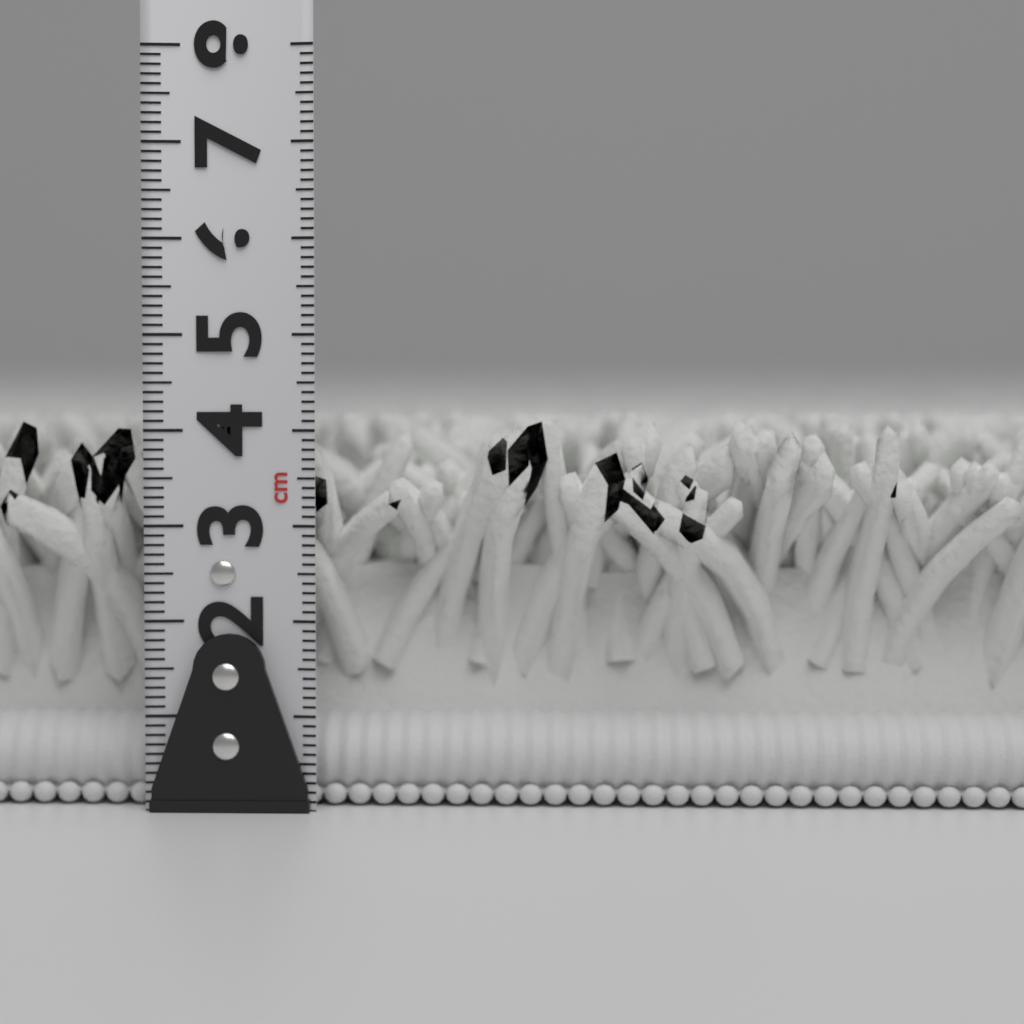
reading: 4.2 cm
